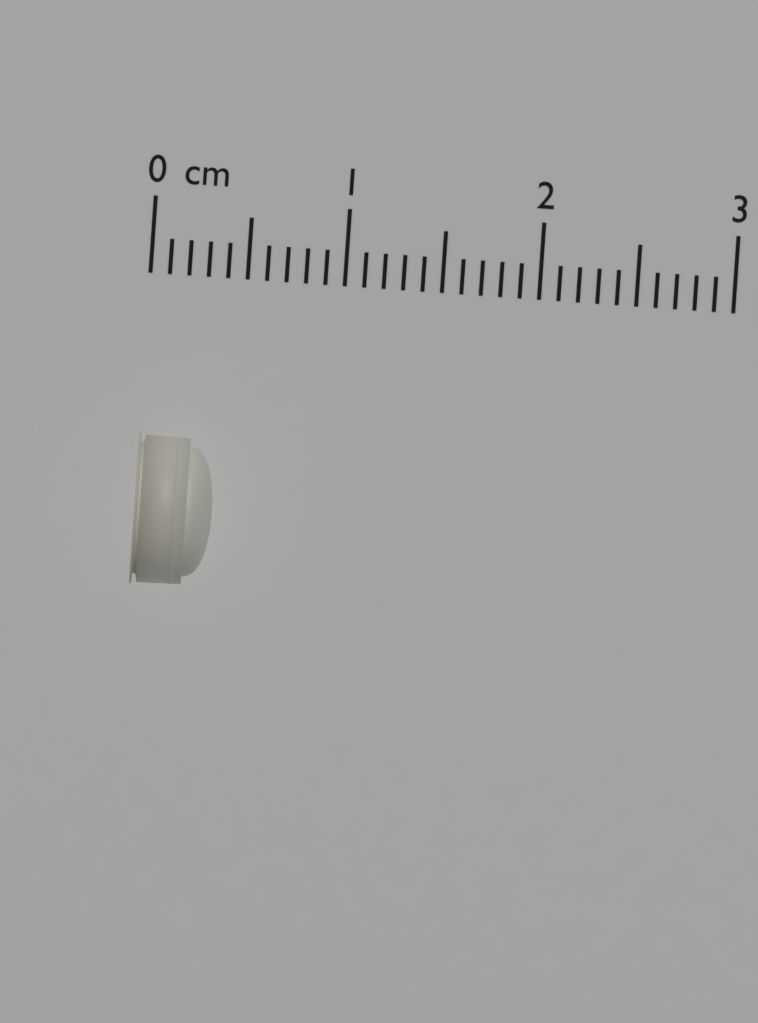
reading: 0.4 cm
